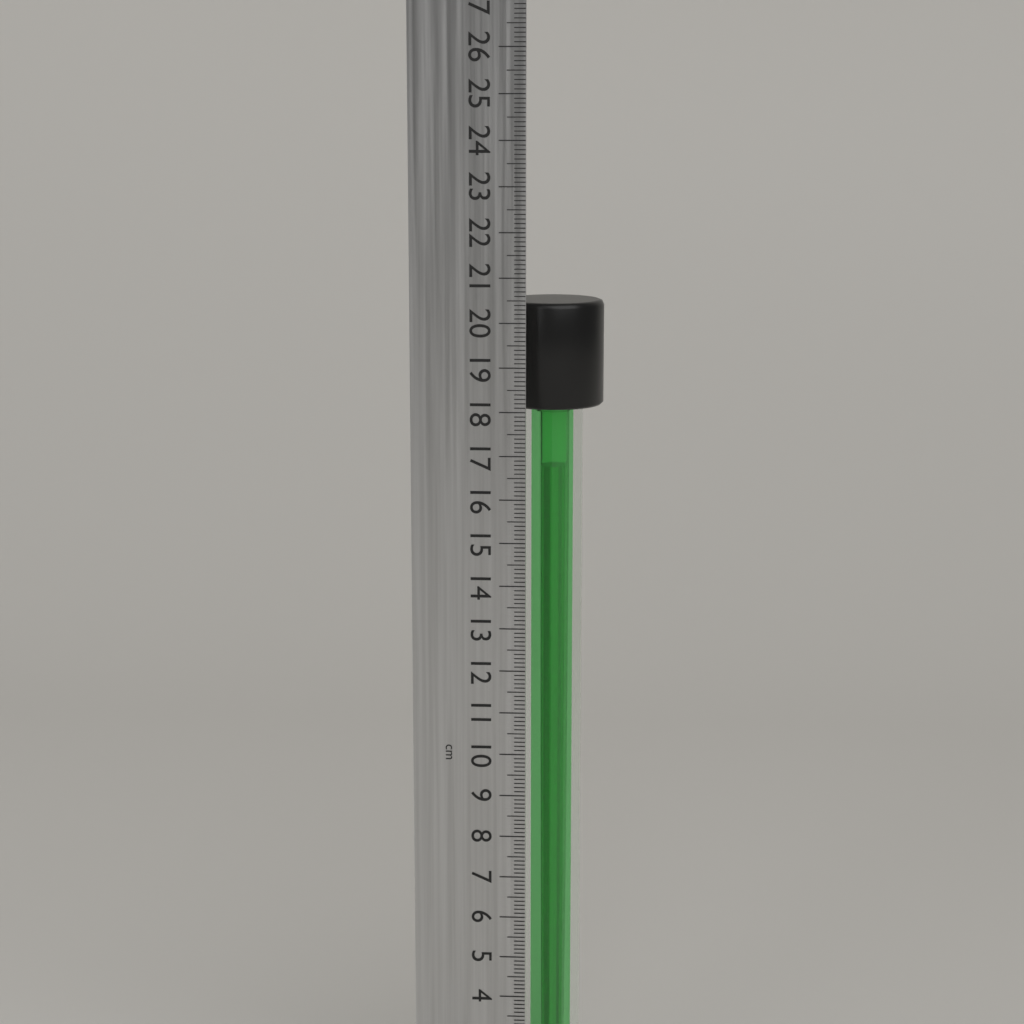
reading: 20.4 cm
